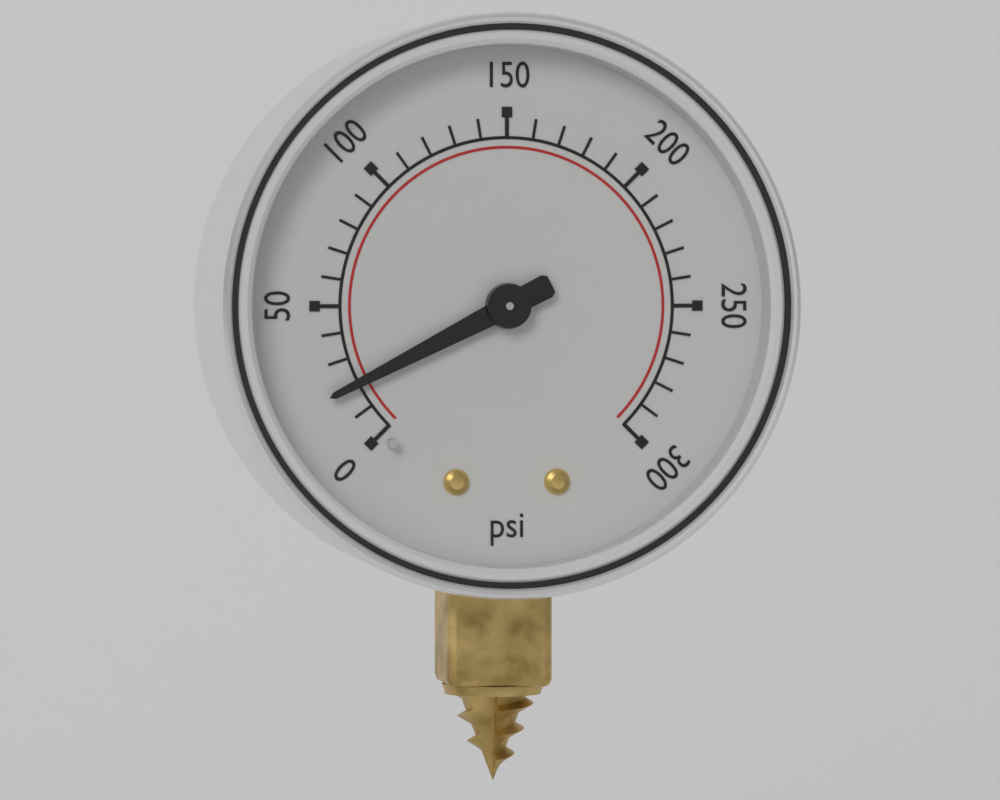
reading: 20 psi
